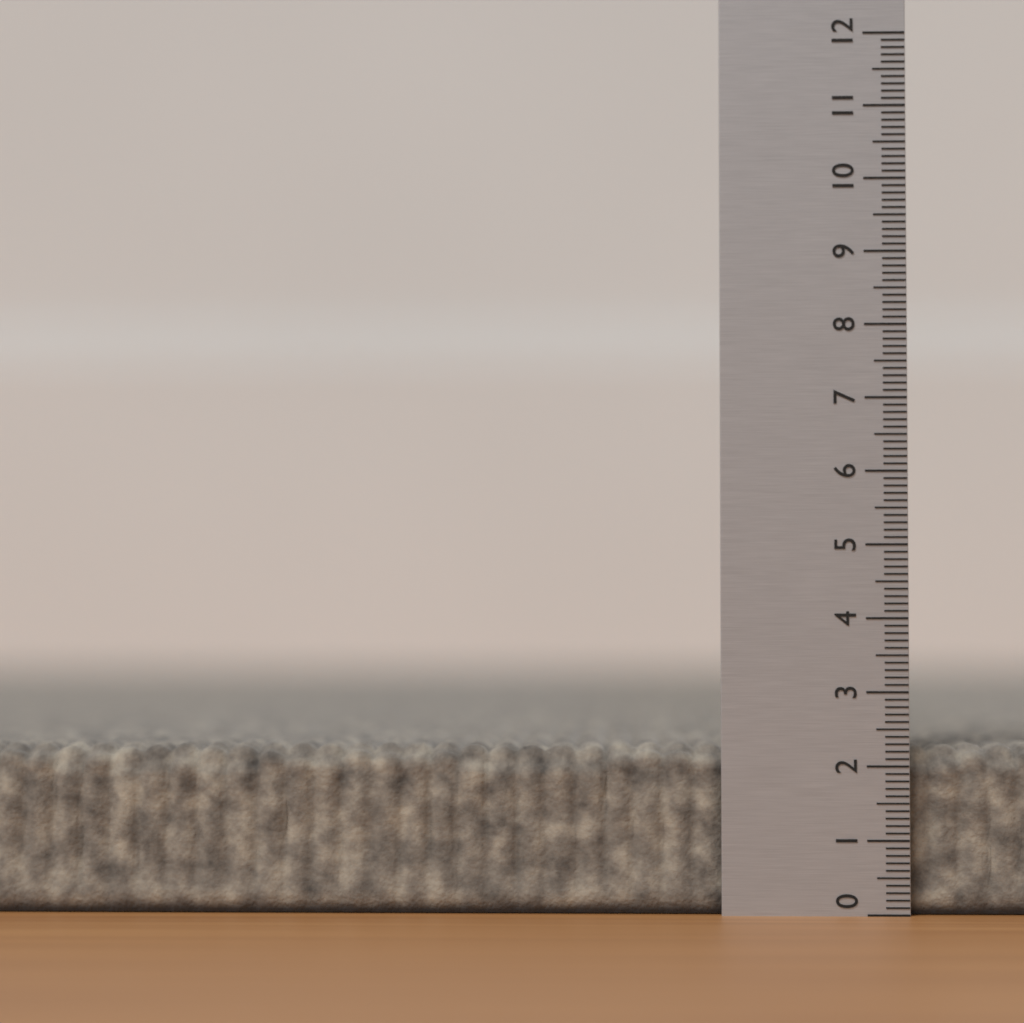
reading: 2.3 (no unit)
